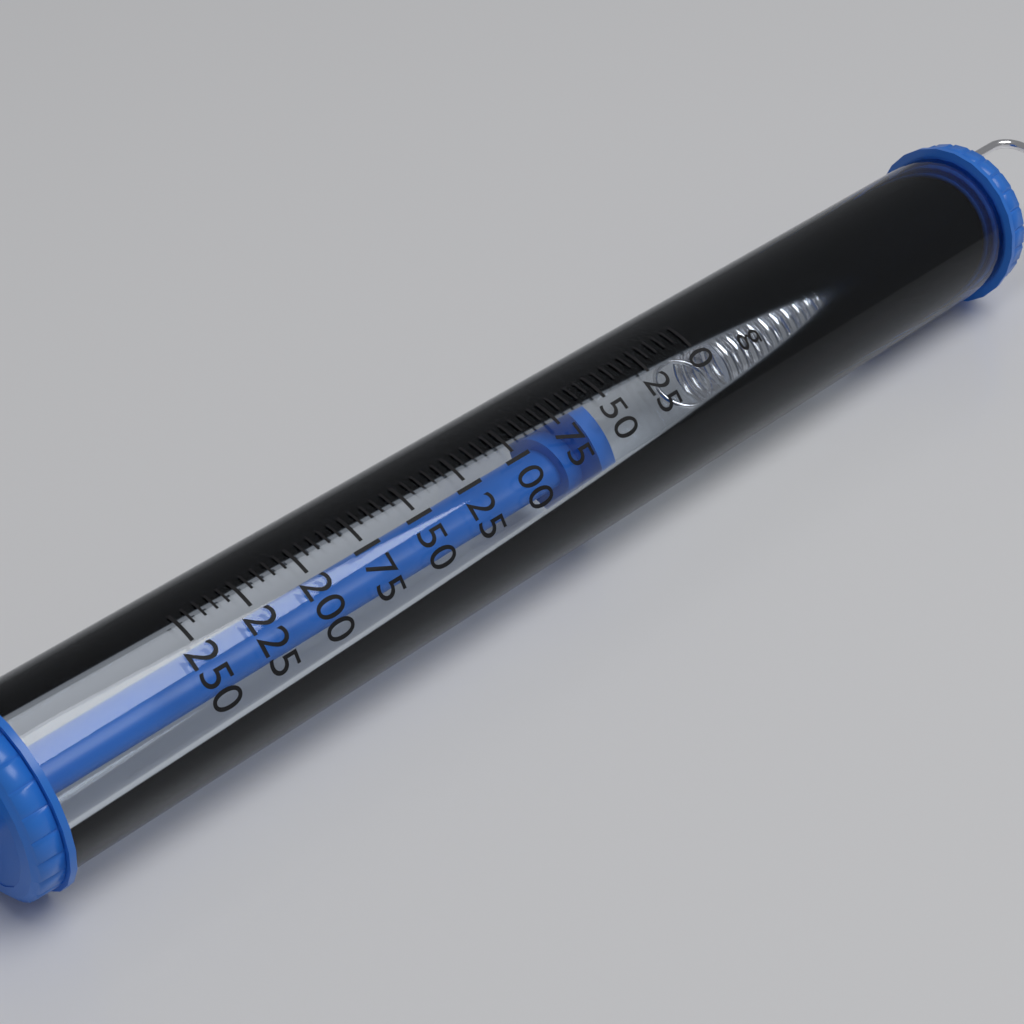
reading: 55 g
